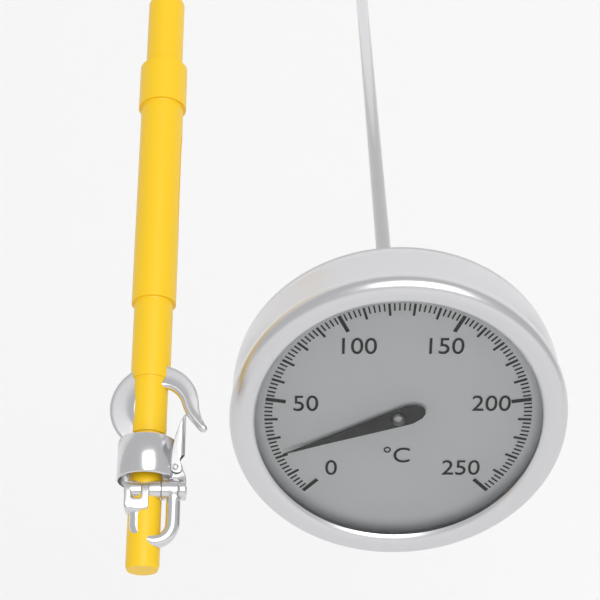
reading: 22 °C
